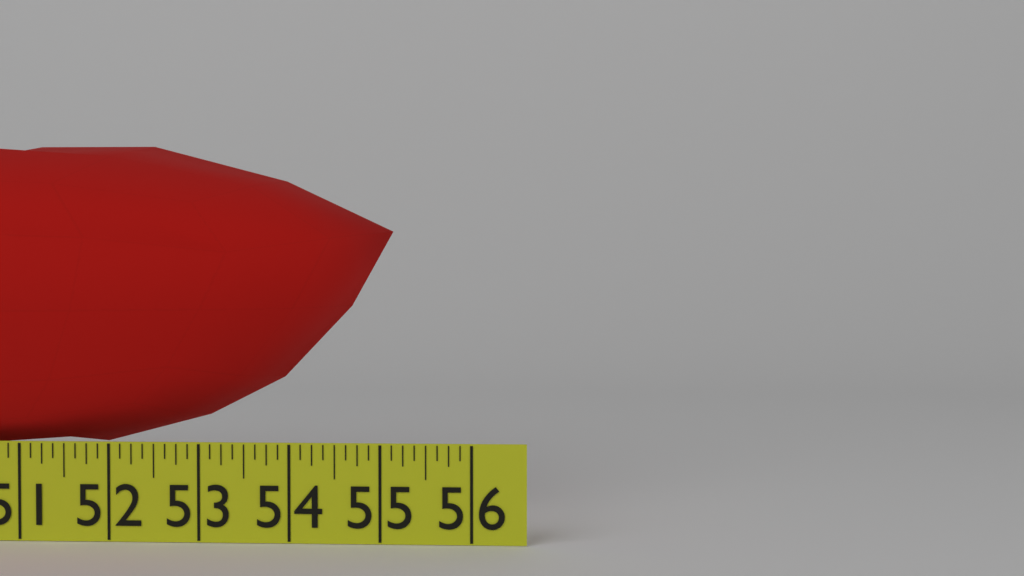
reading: 55.000 in
